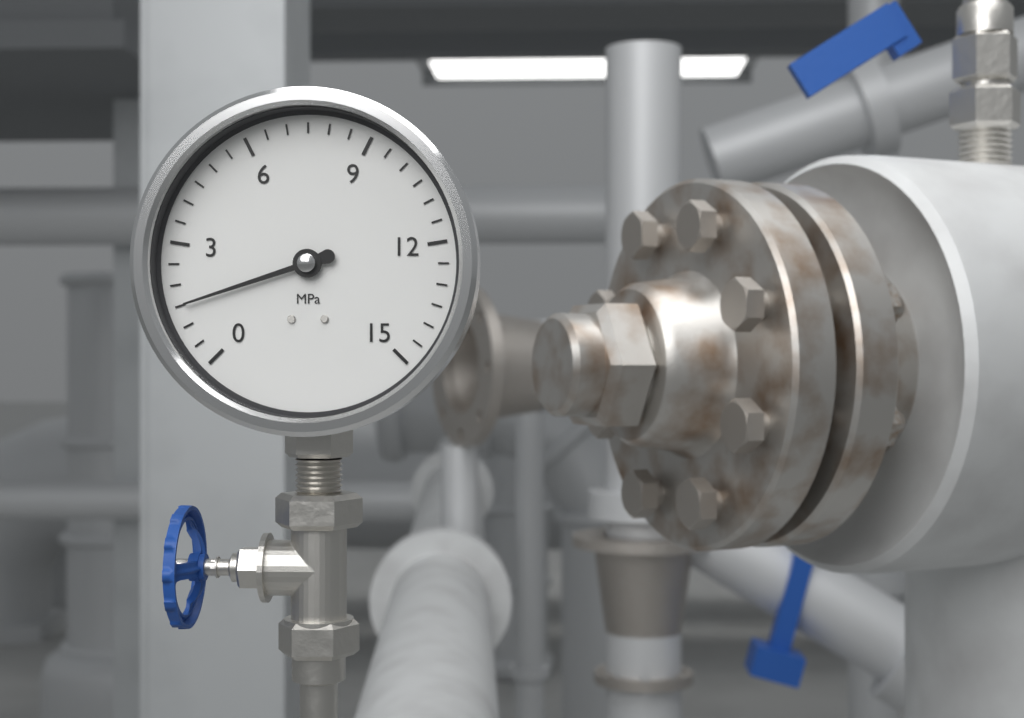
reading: 1.5 MPa
